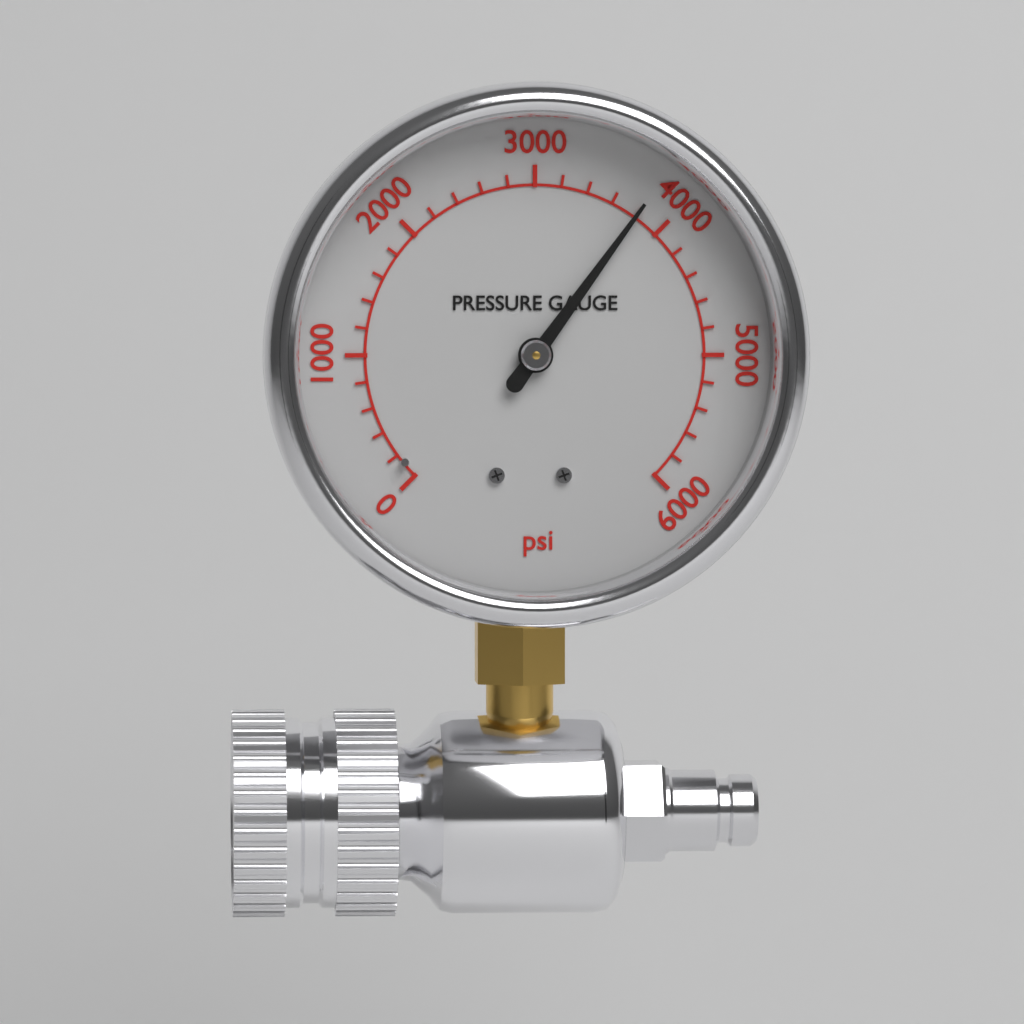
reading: 3800 psi
